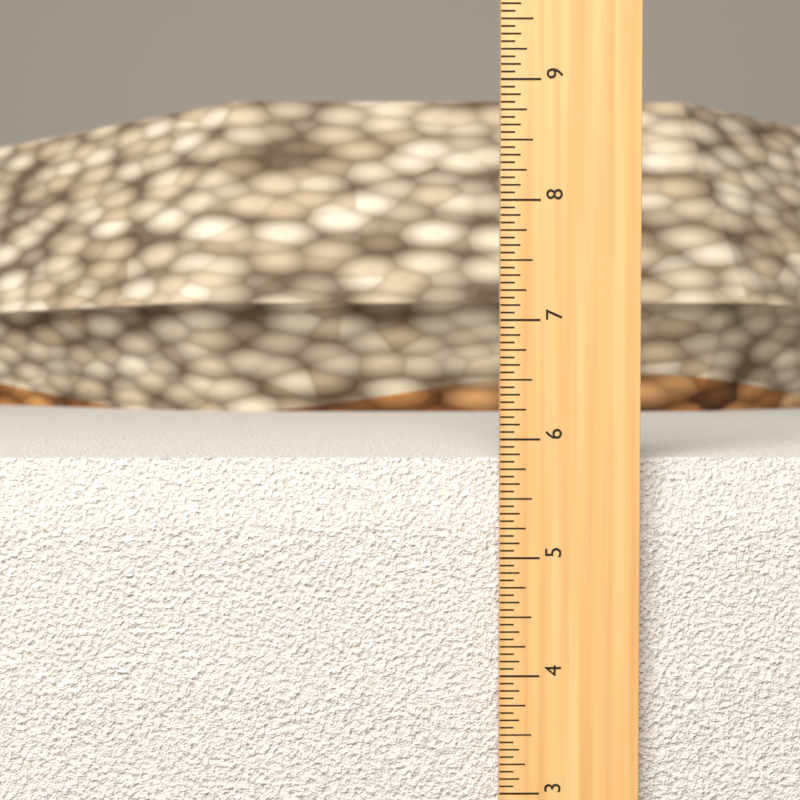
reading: 5.8125 in
